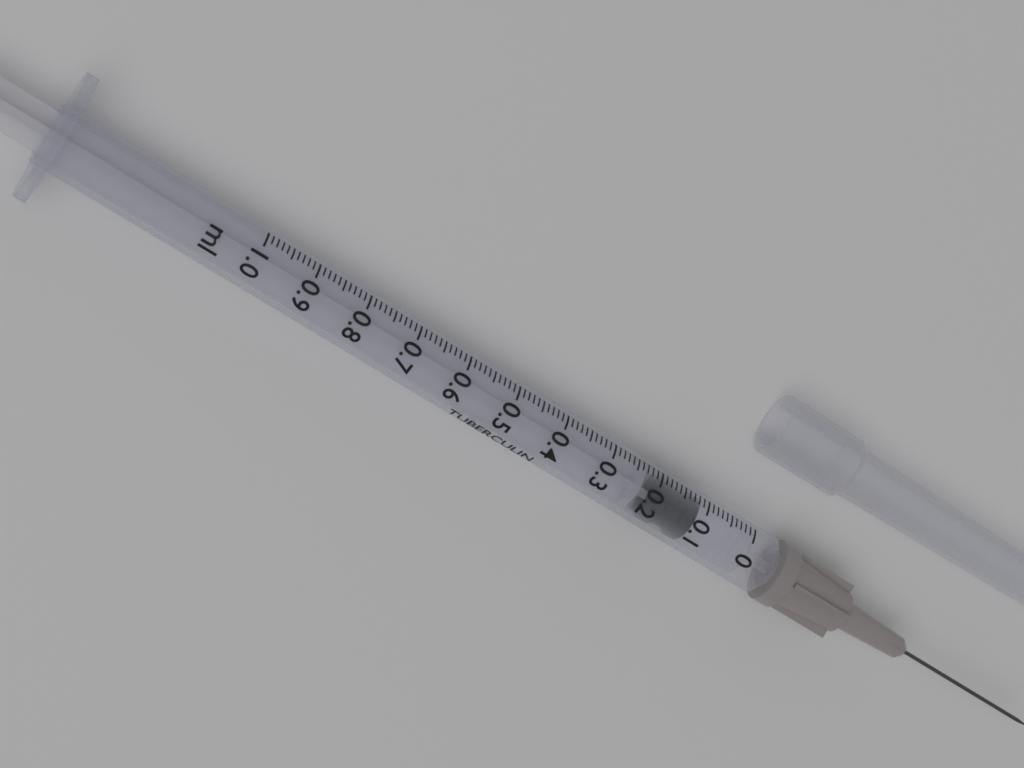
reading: 0.11 ml
